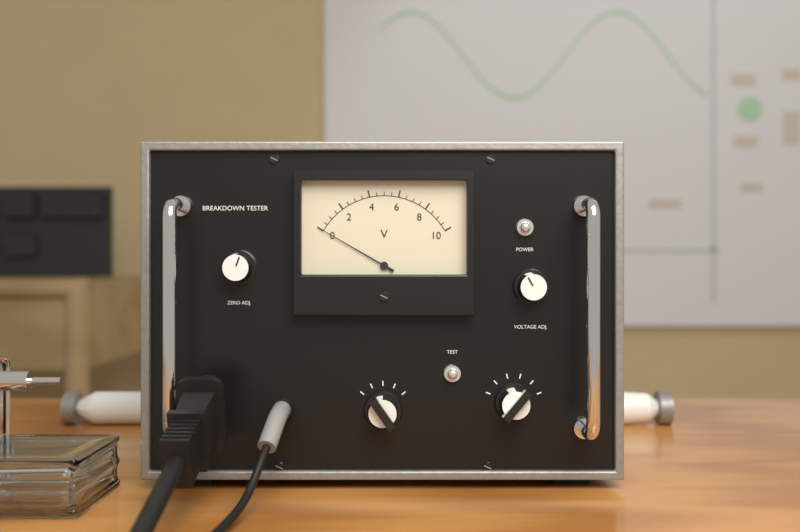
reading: 0.0 V
